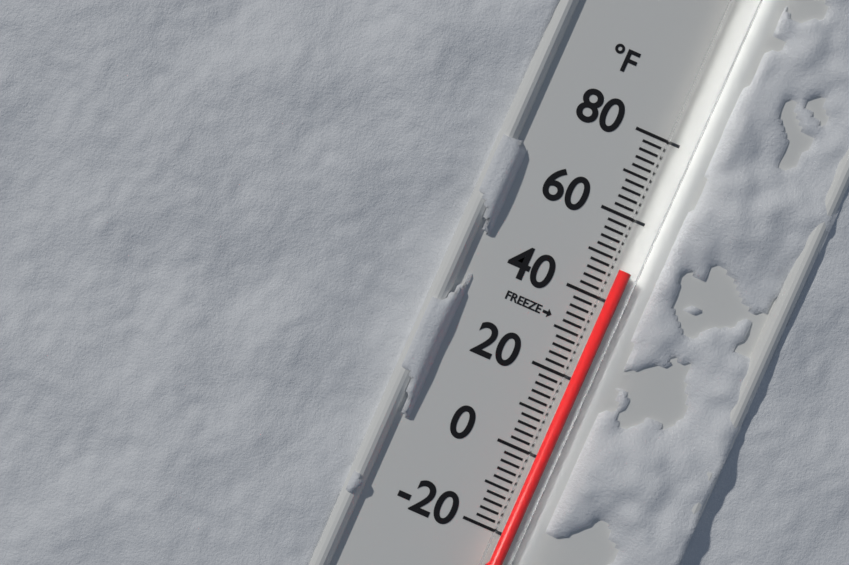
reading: 48 °F
